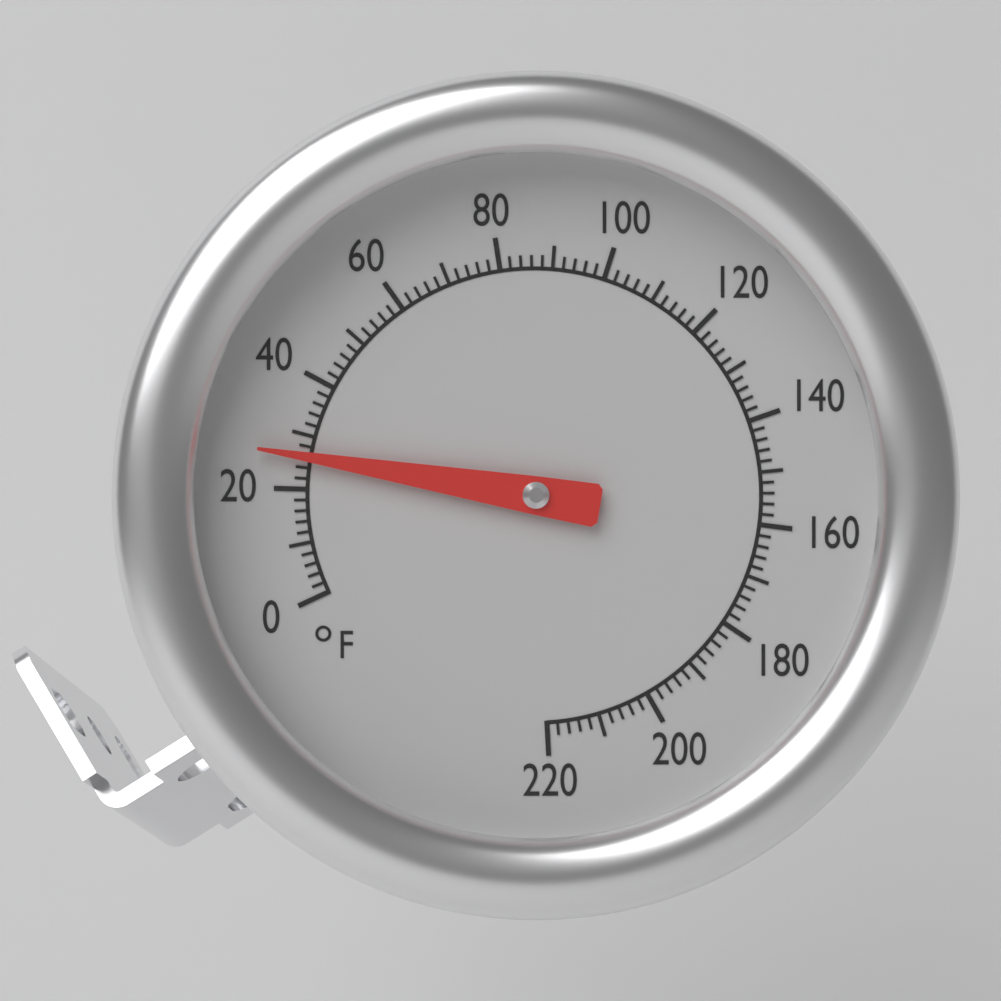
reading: 26 °F
